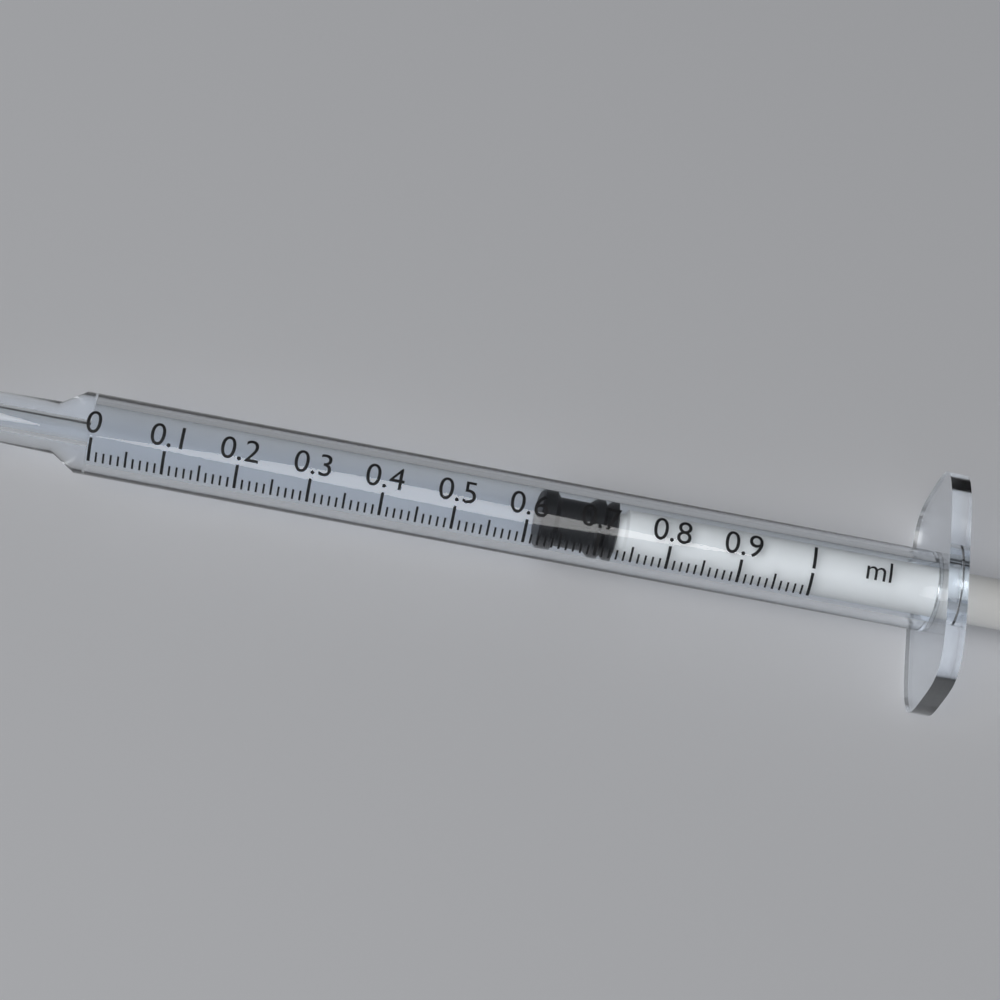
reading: 0.62 ml
